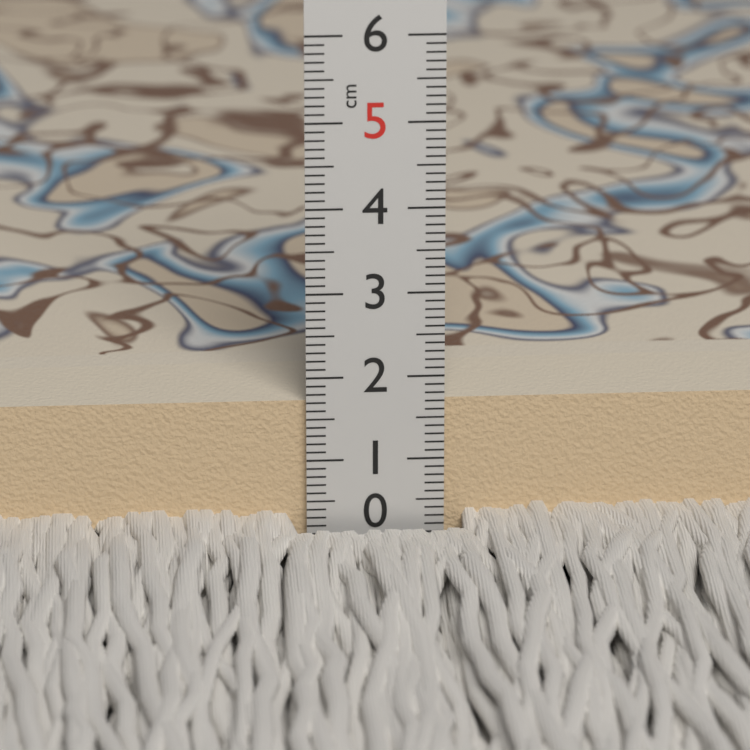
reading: 1.7 cm
